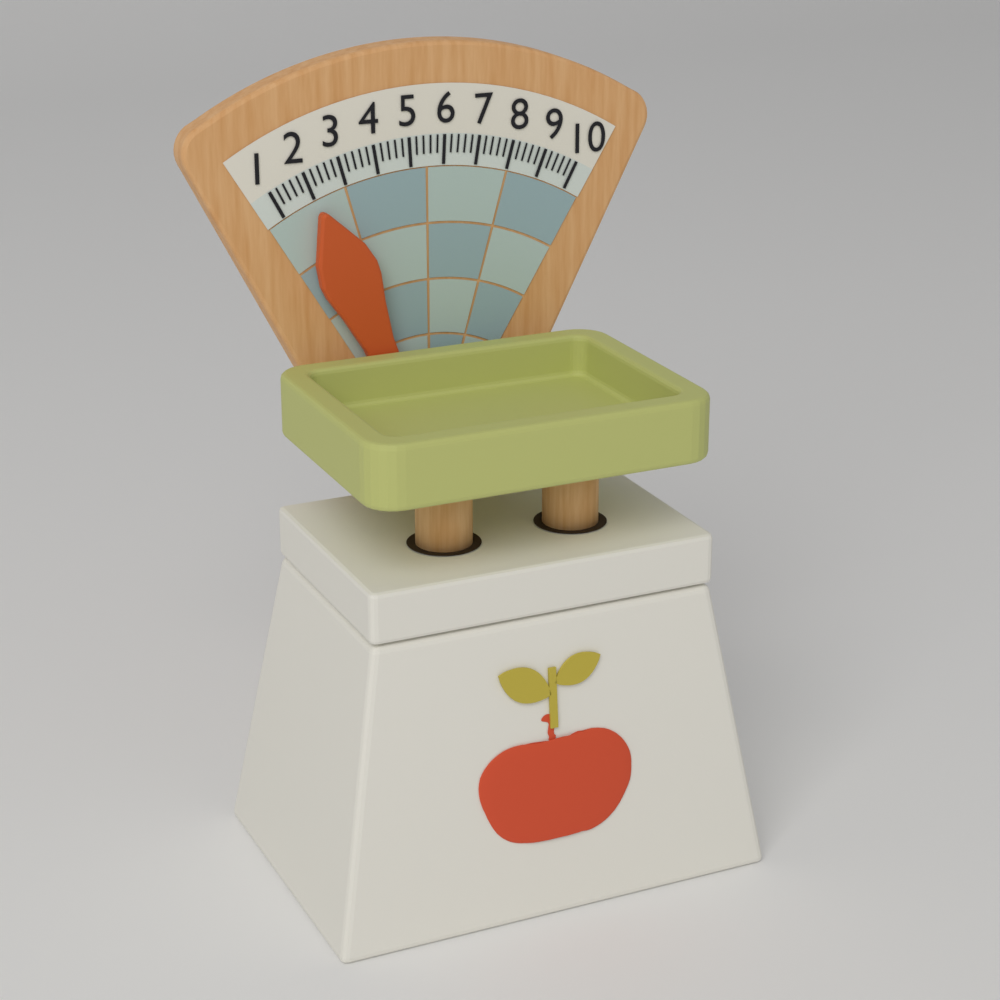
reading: 2.0 (no unit)
